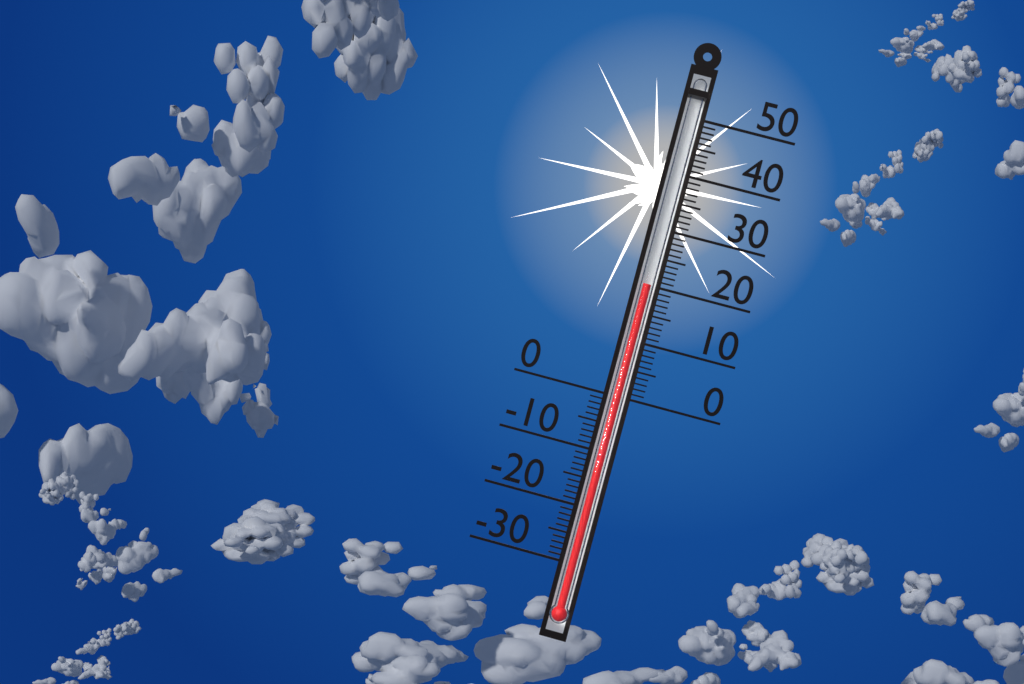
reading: 20 (no unit)
